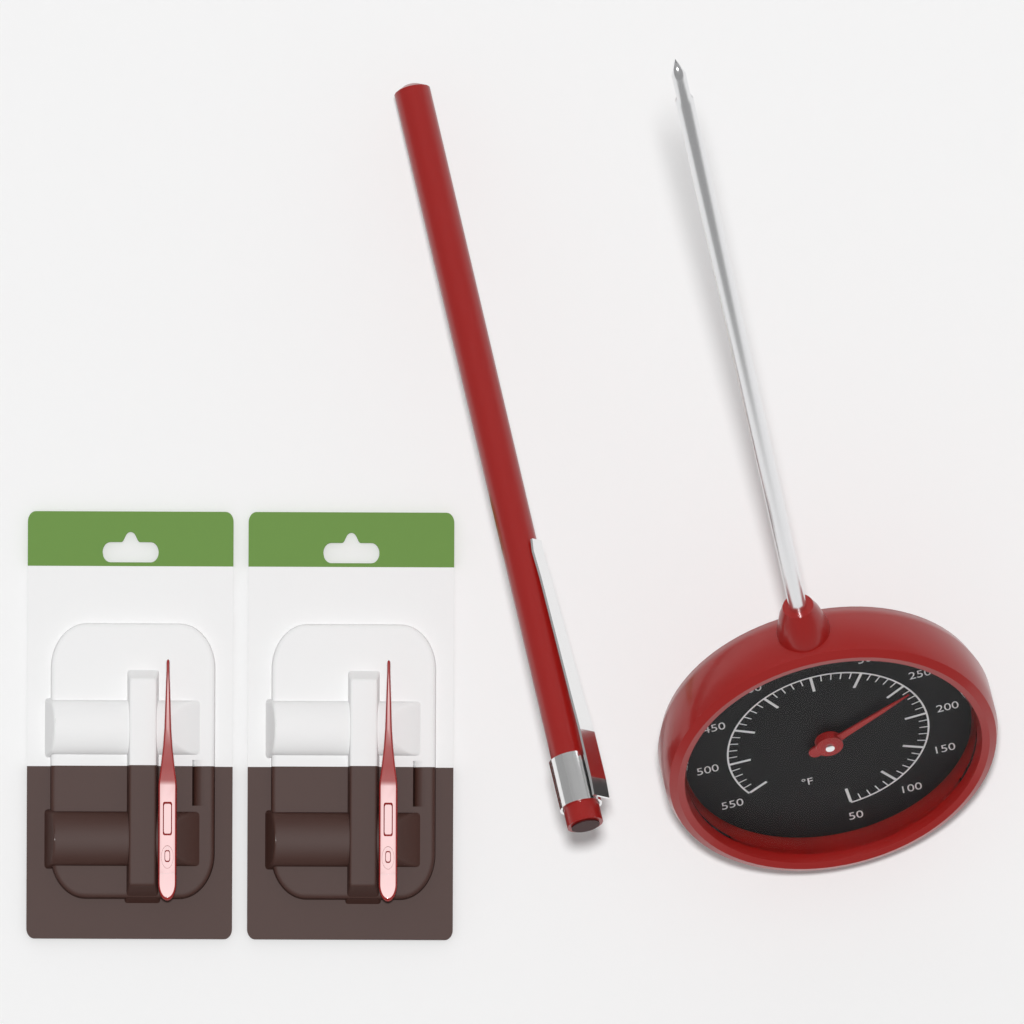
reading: 240 °F
